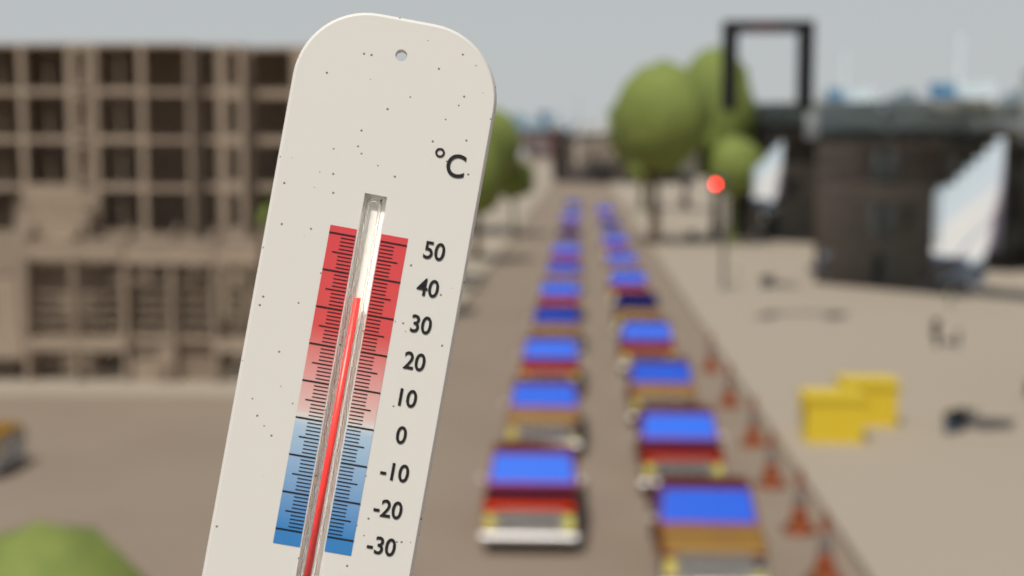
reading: 34 °C
